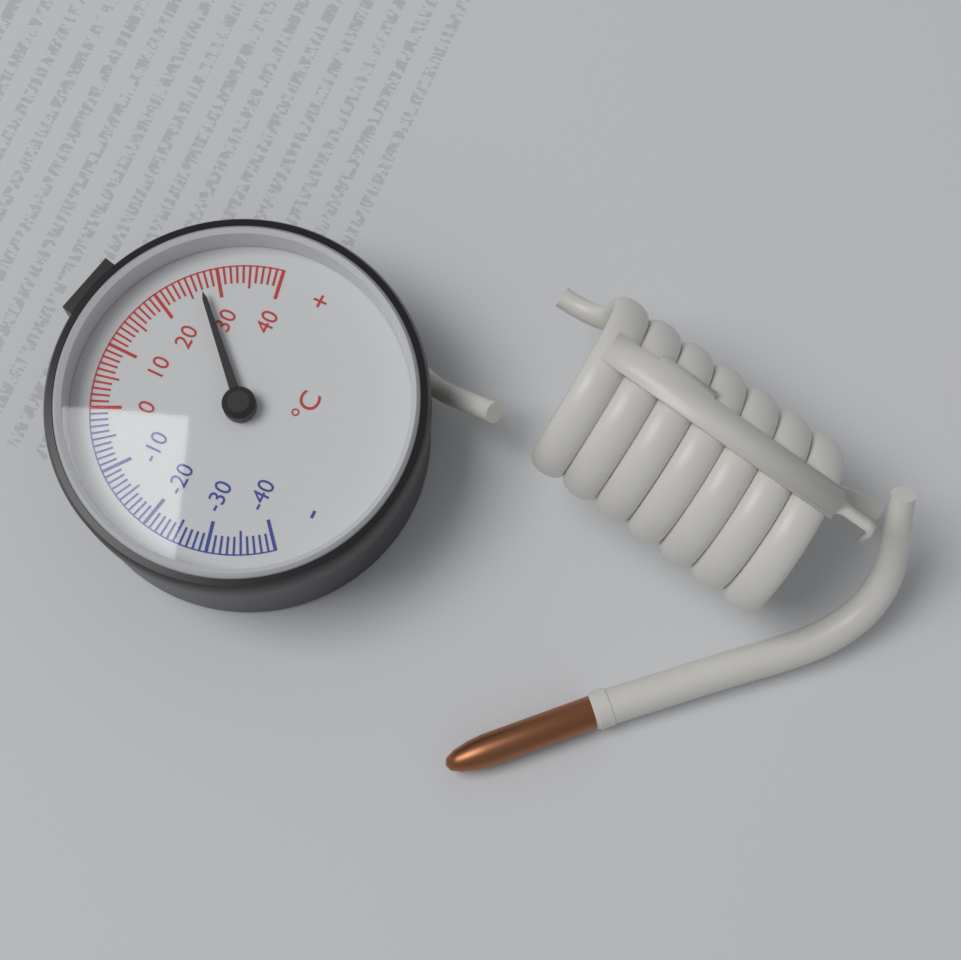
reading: 27 °C
